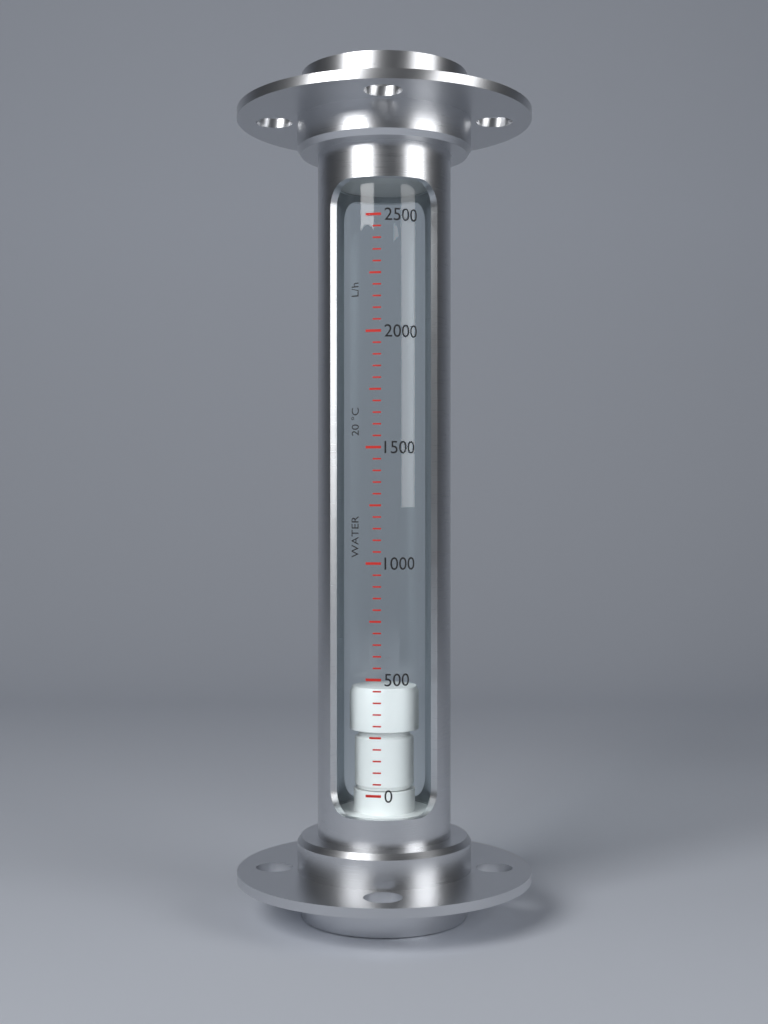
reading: 450 L/h
